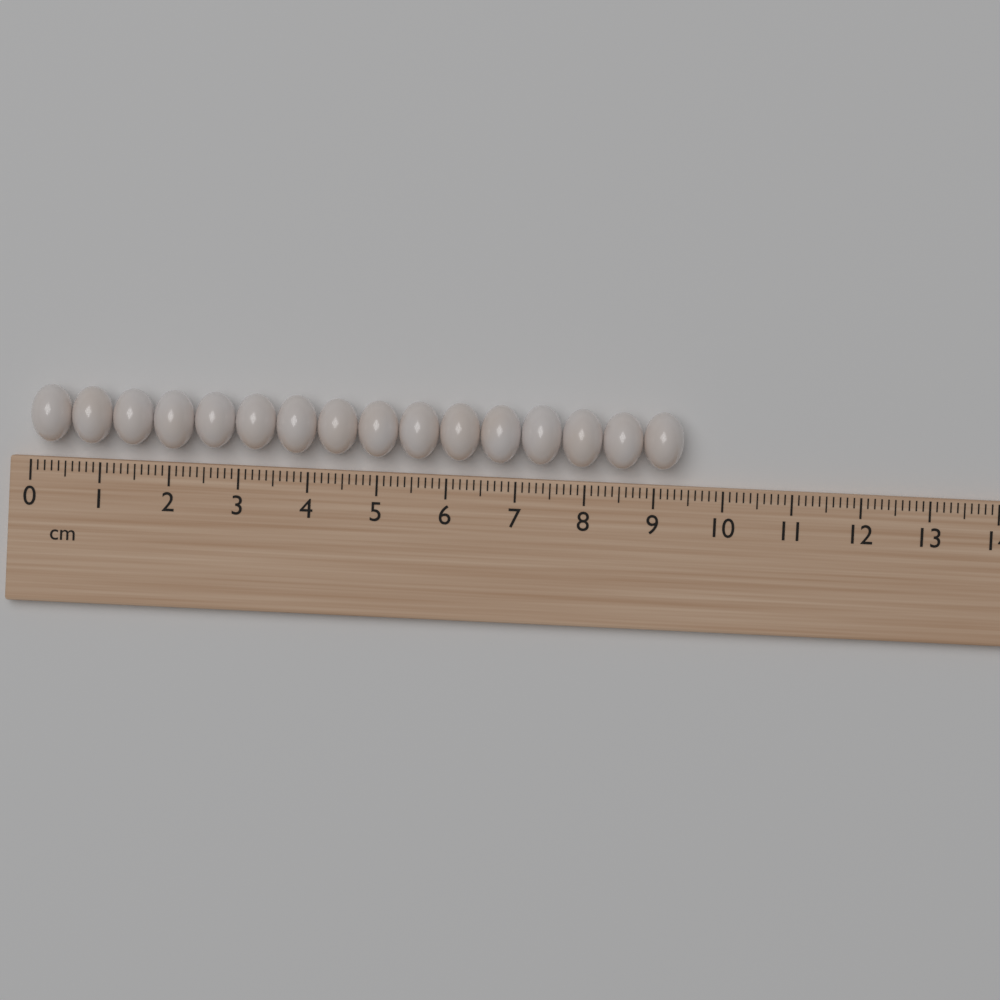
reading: 9.4 cm
